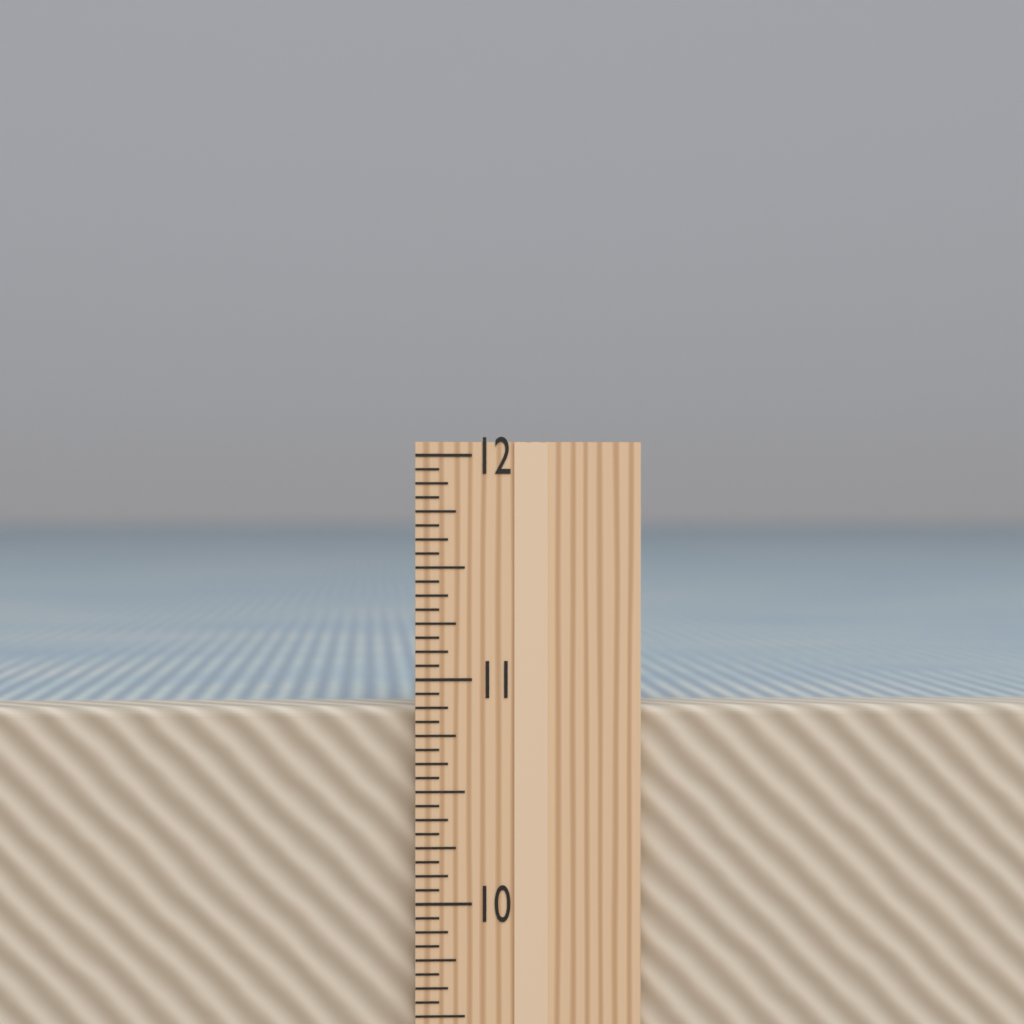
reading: 10.8750 in
